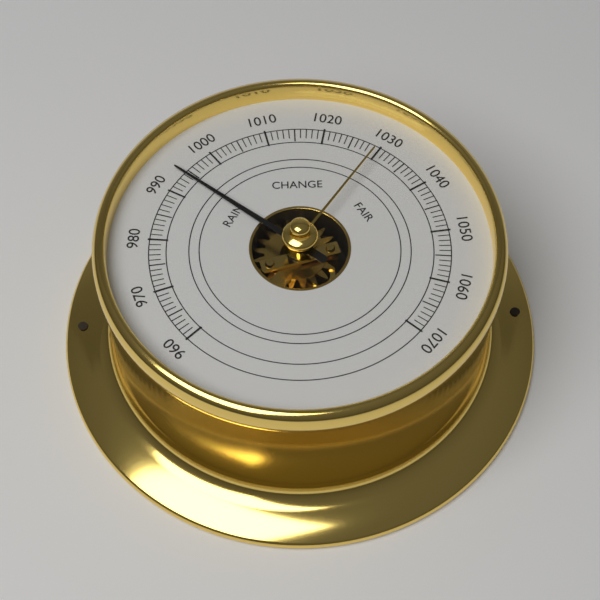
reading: 994 (no unit)
